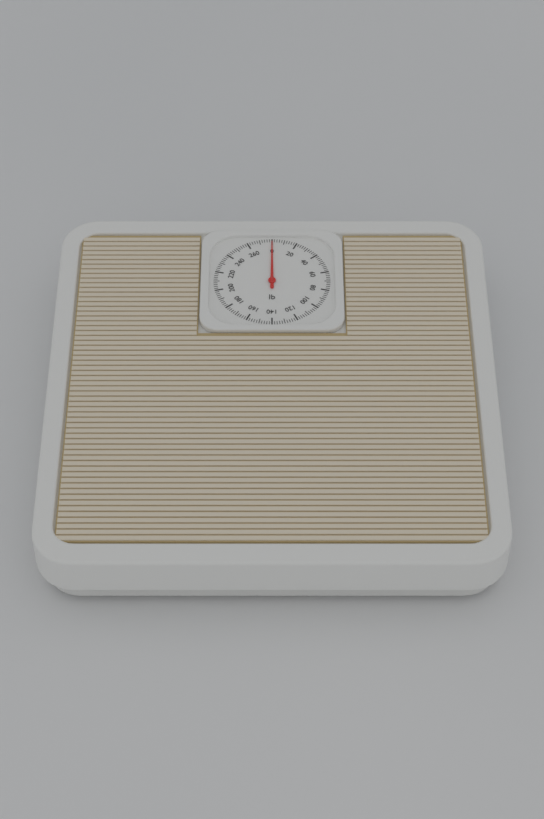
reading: 0 lb
